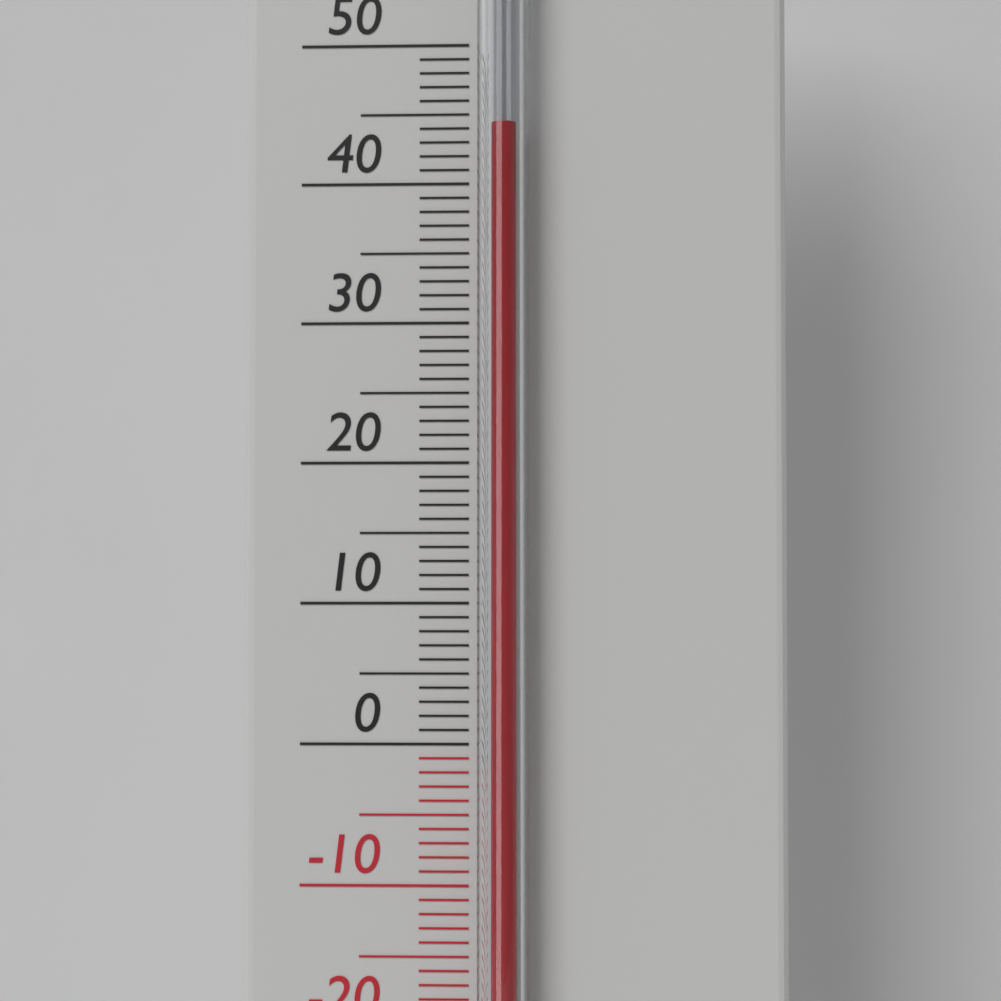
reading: 44 °C
